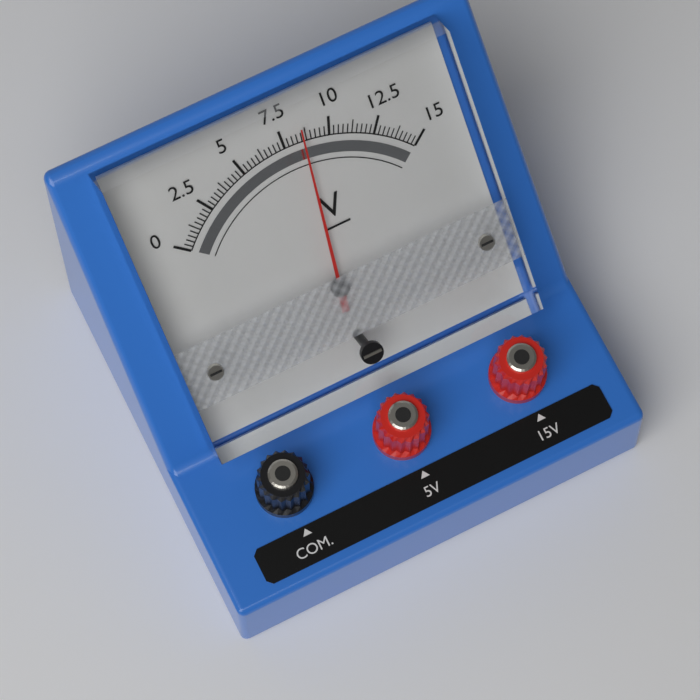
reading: 8.50 V
